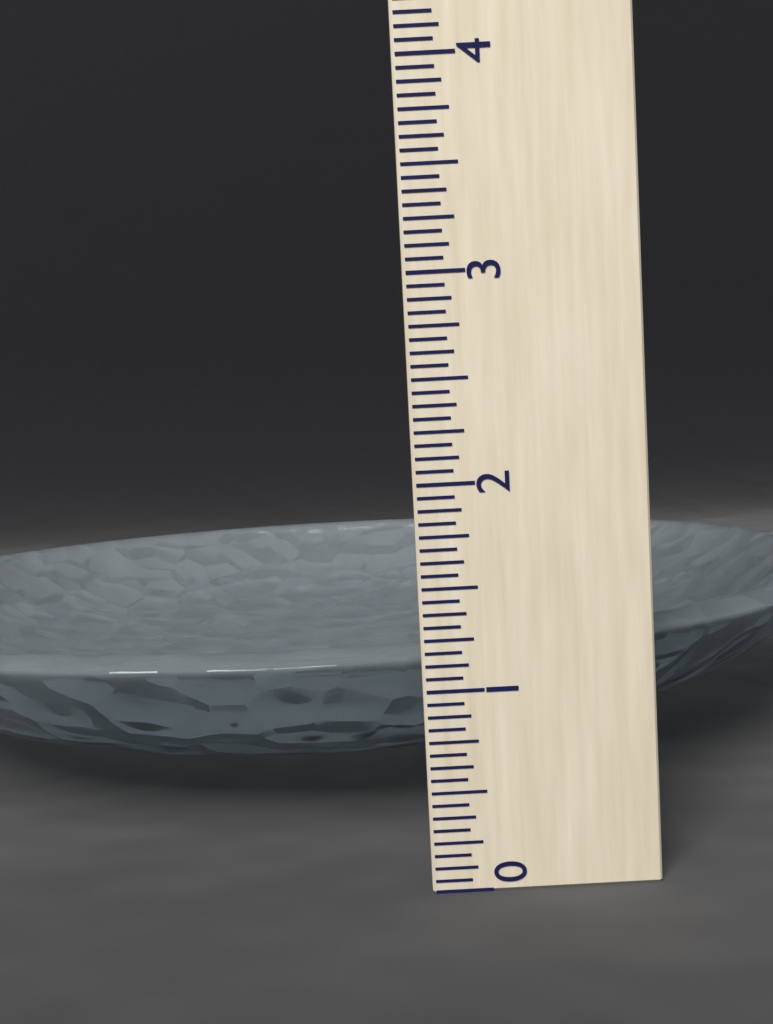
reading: 1.1875 (no unit)
